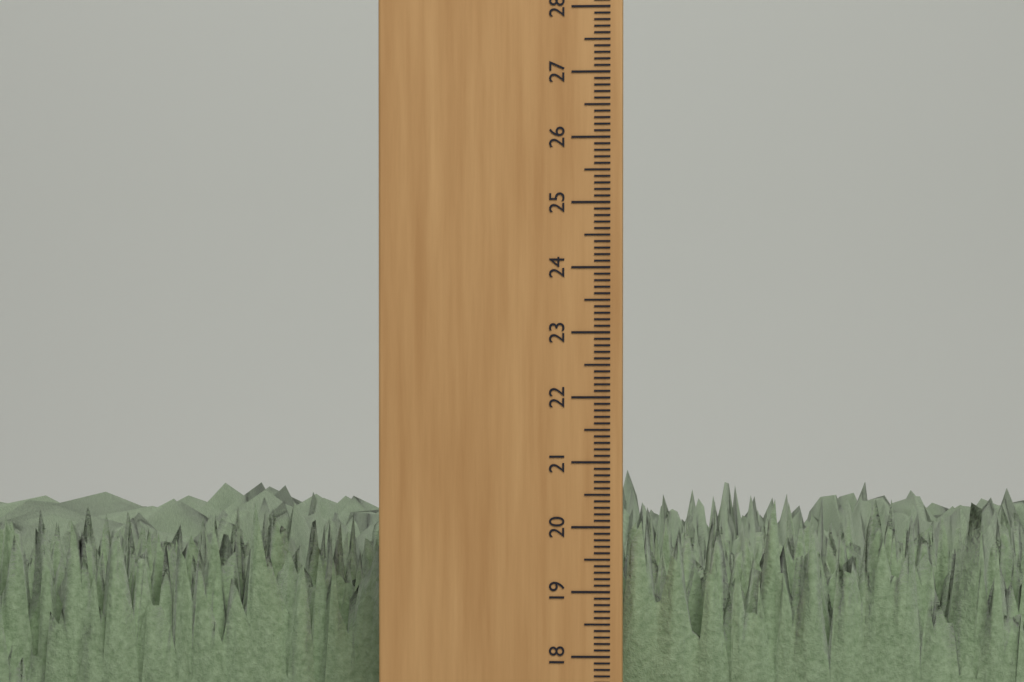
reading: 20.4 cm
